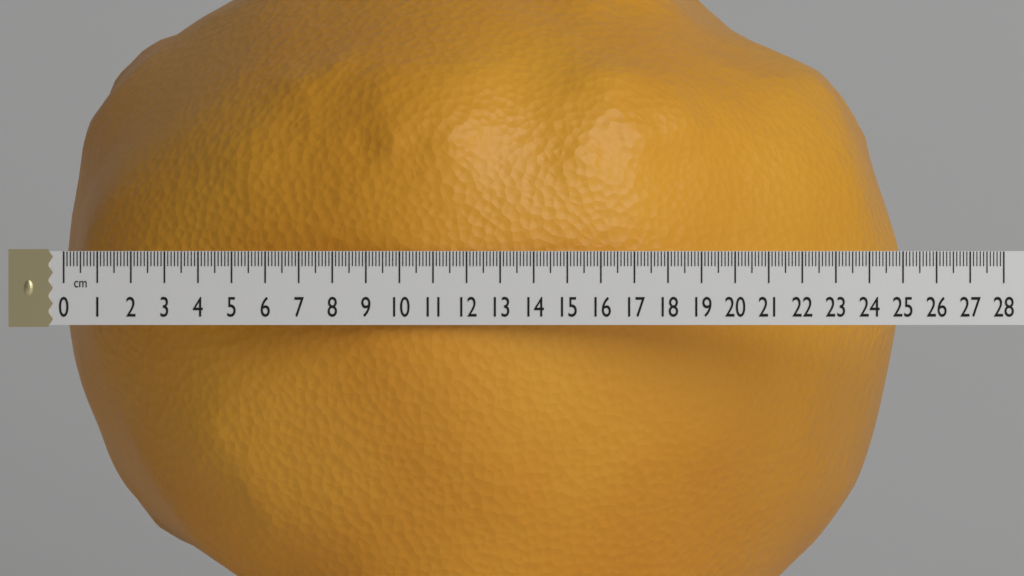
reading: 25.0 cm
